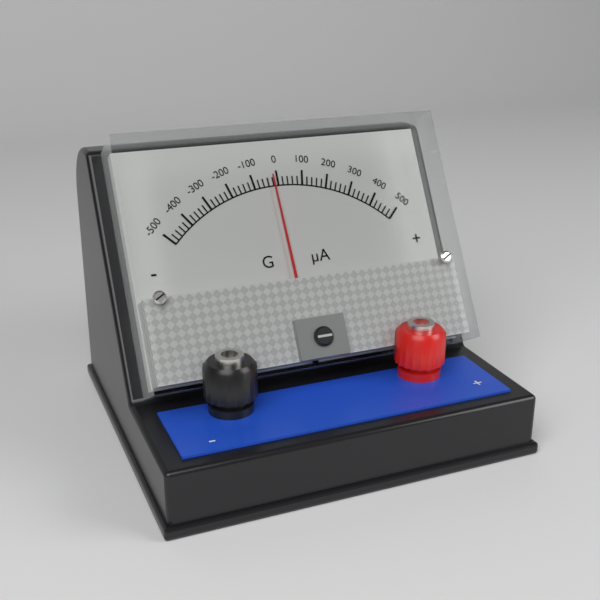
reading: -20 µA
